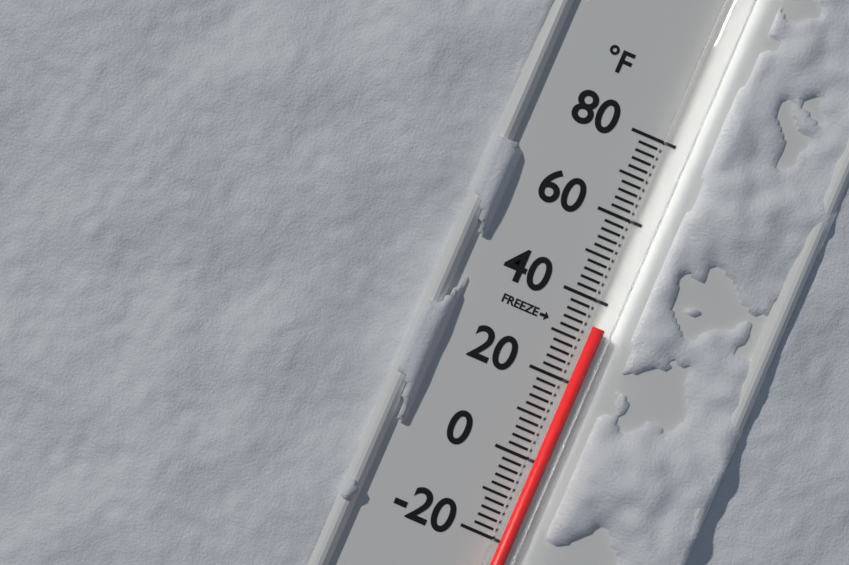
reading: 34 °F
